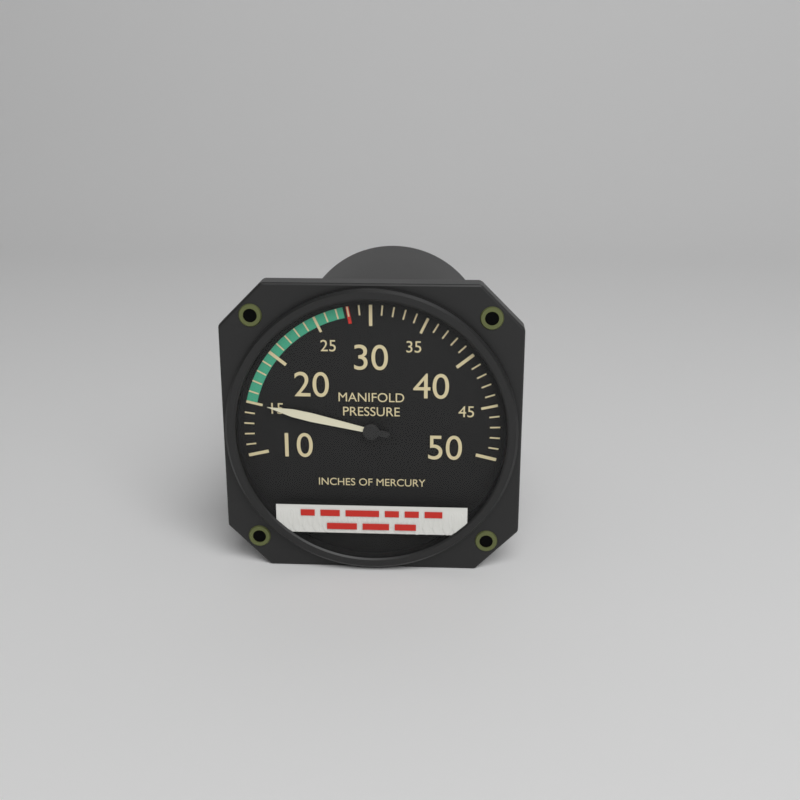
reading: 15 inHg
